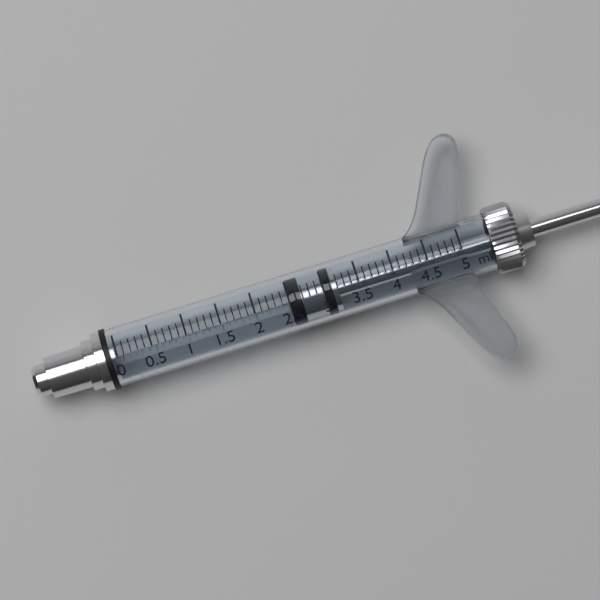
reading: 2.5 ml
